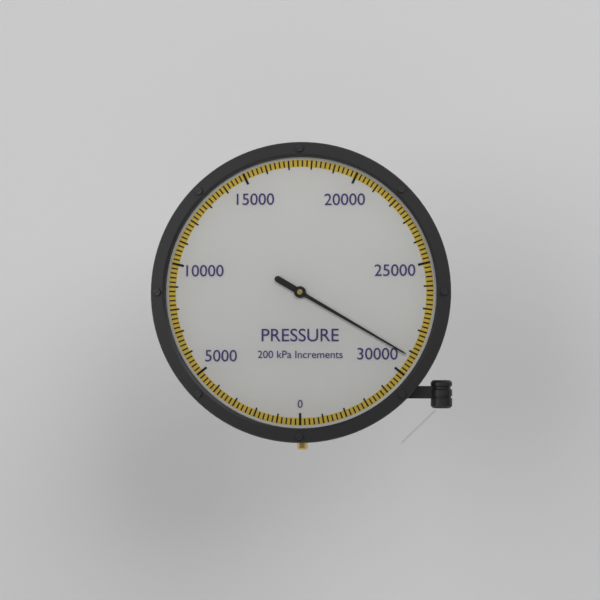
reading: 29200 kPa
